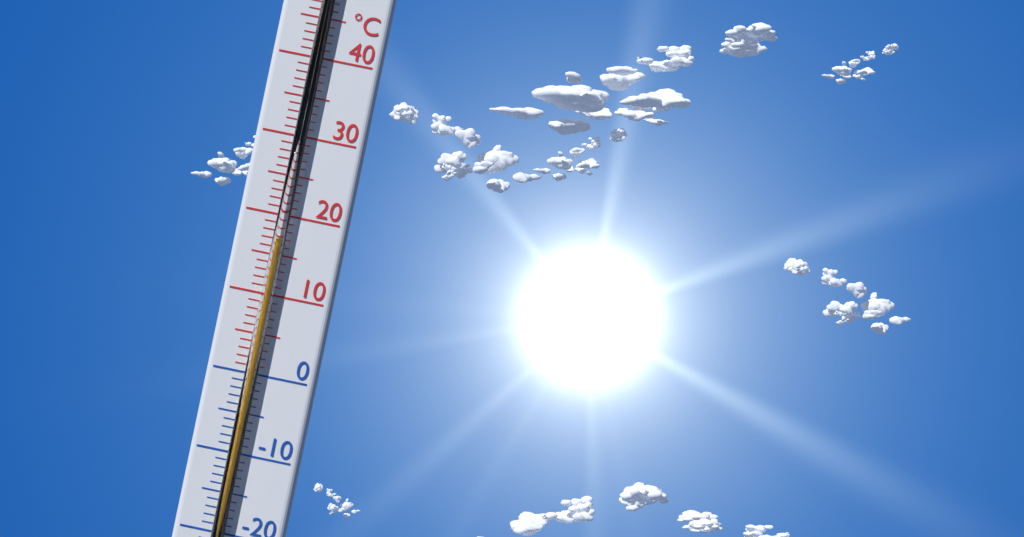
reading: 17 °C
